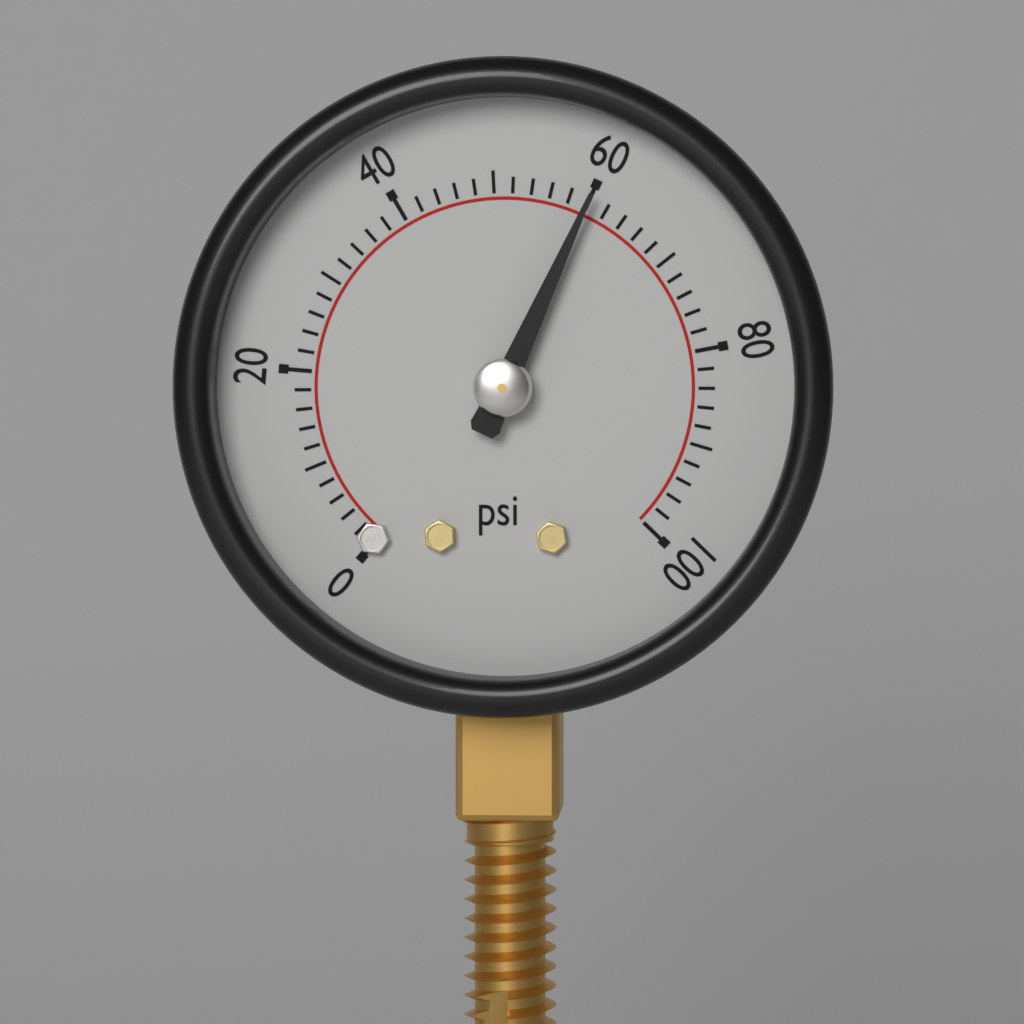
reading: 60 psi
